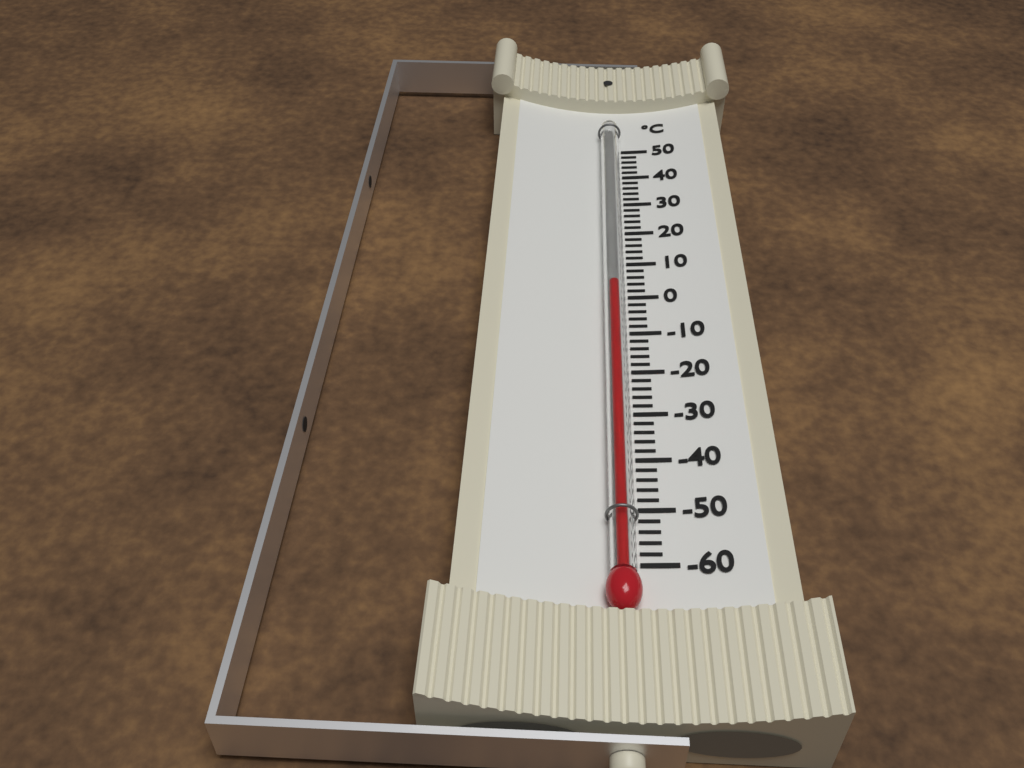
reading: 2 °C
